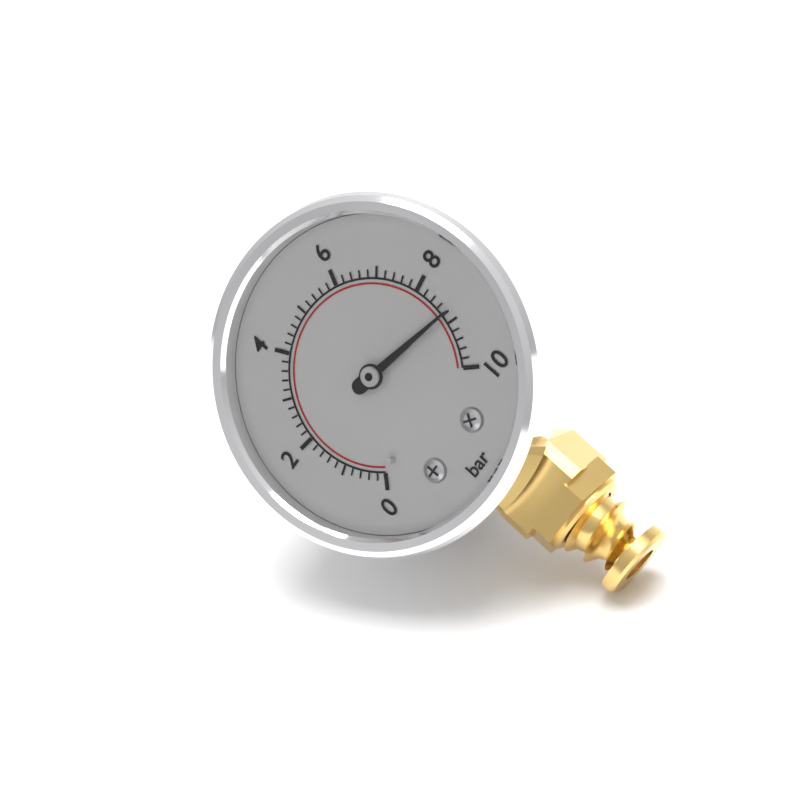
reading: 8.8 bar
